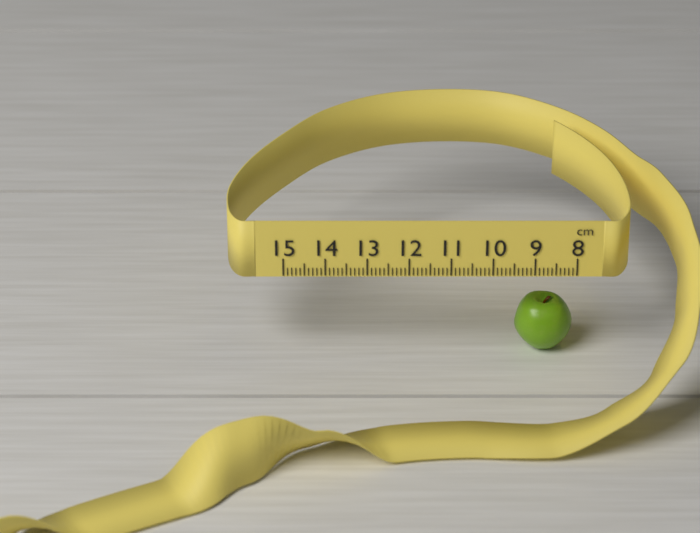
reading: 9.4 cm
